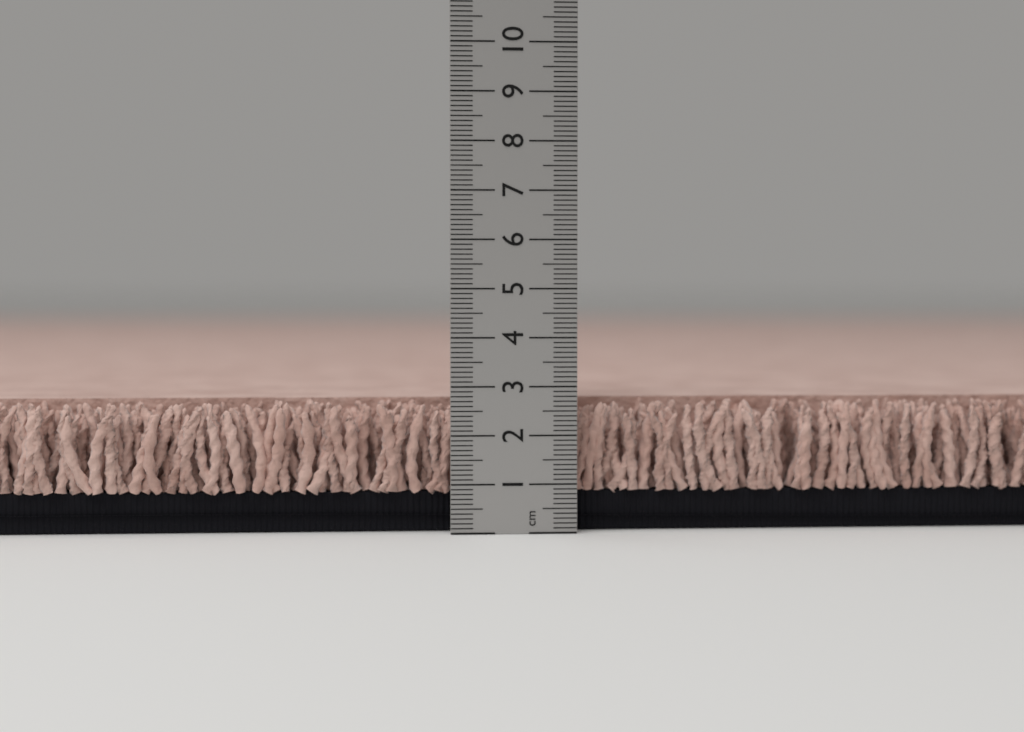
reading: 2.7 cm
